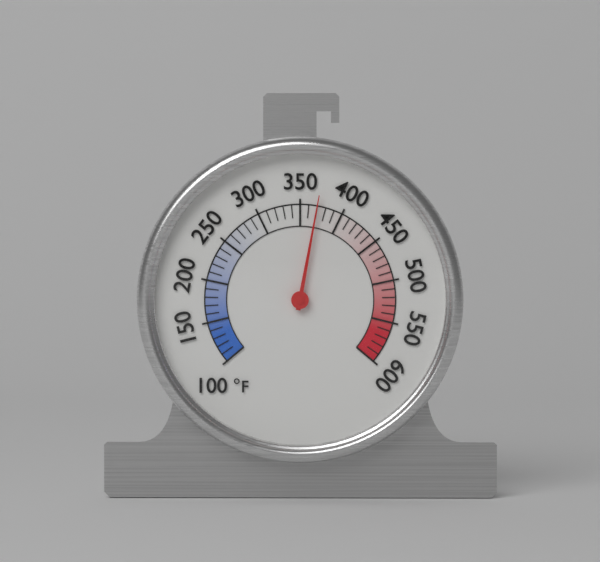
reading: 370 °F
